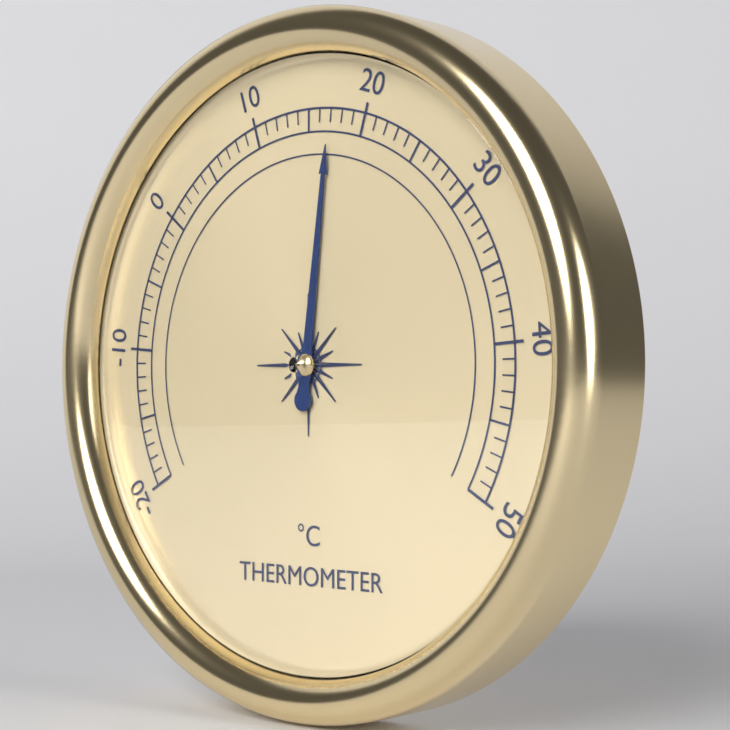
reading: 17 °C
